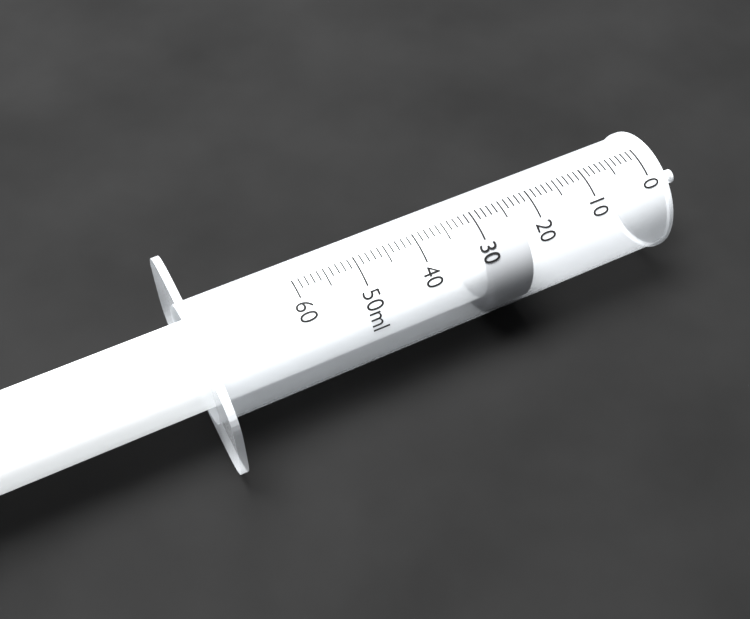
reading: 23 ml
